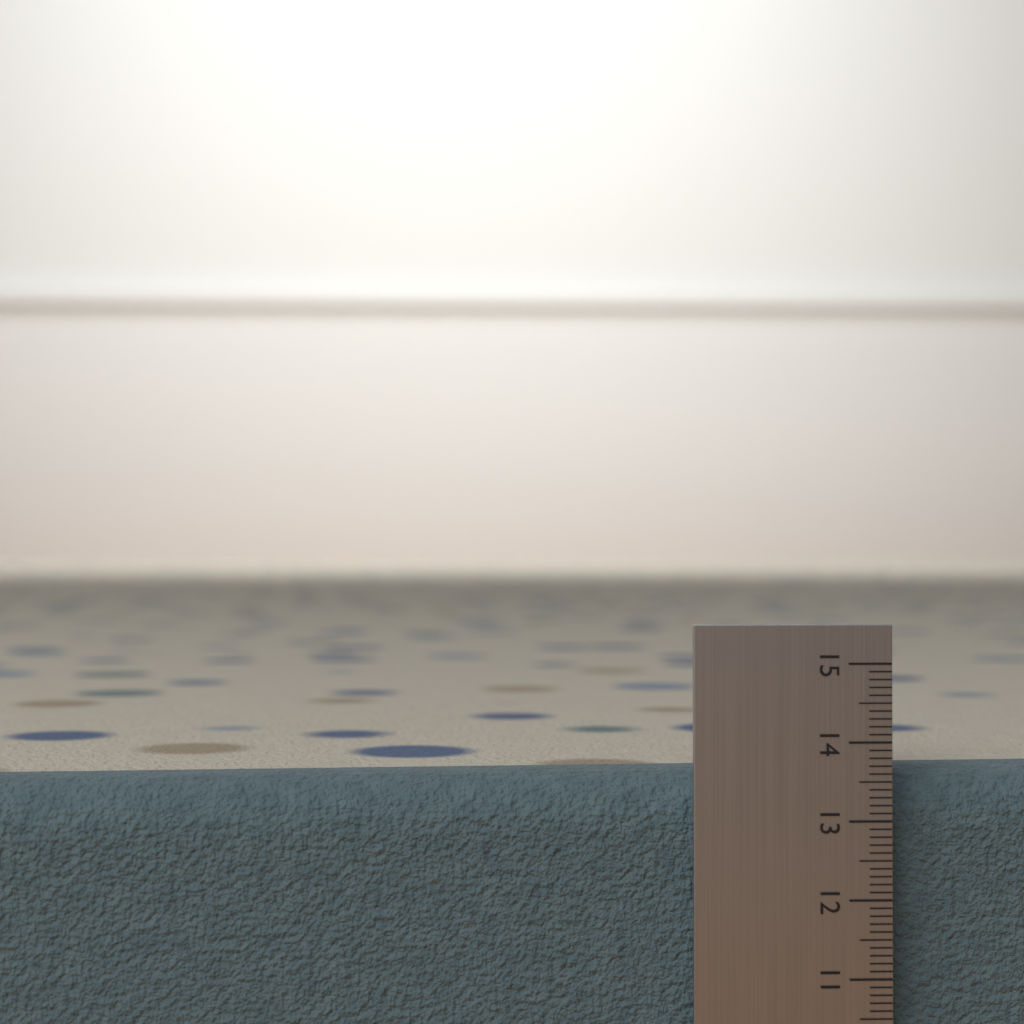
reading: 13.6 (no unit)
